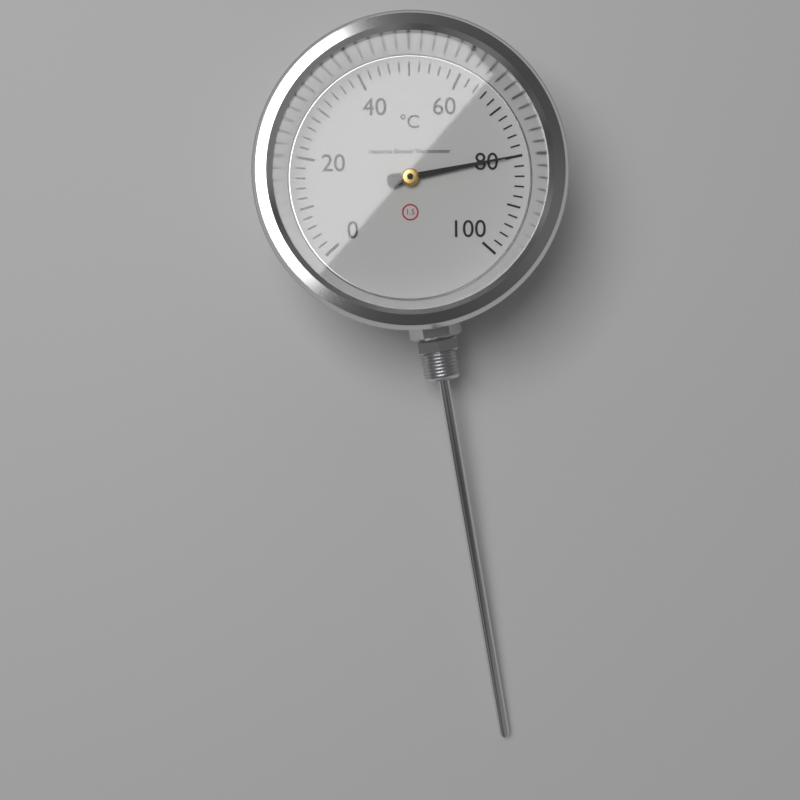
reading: 80 °C
